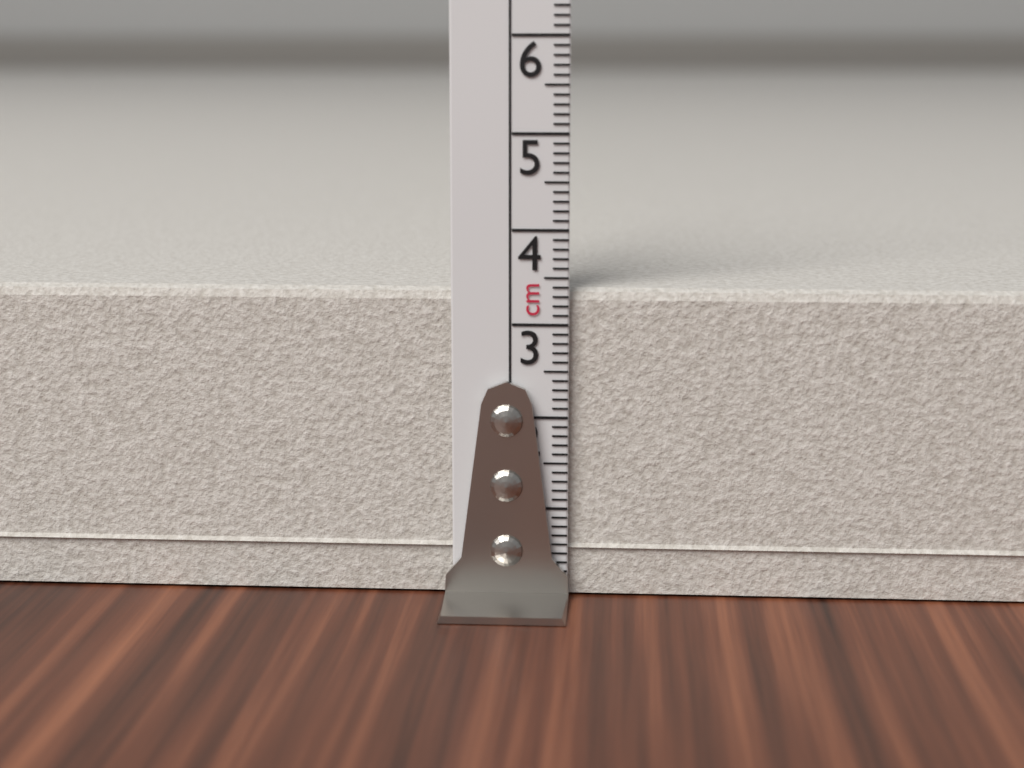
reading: 3.4 cm
